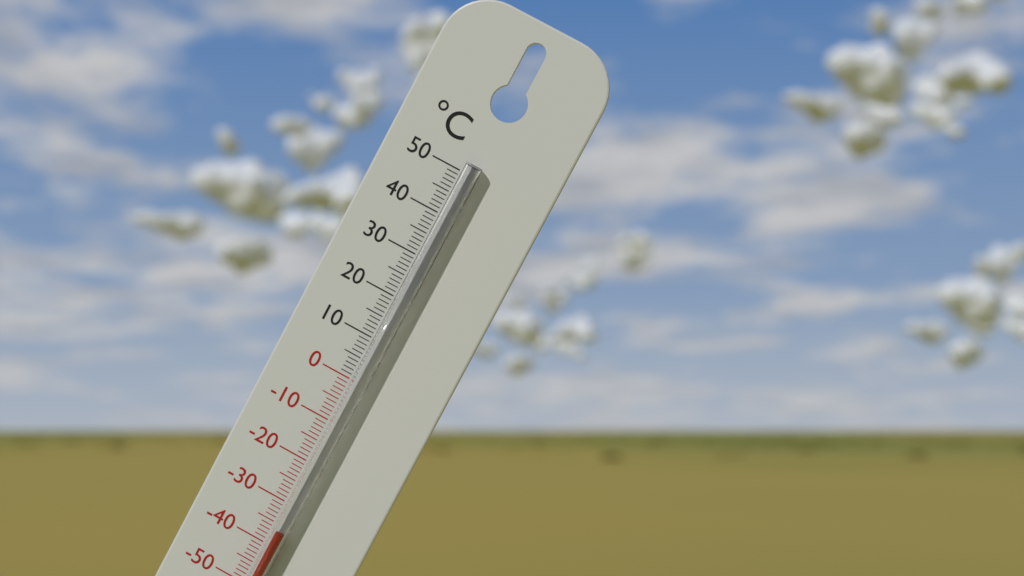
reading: -36 °C
